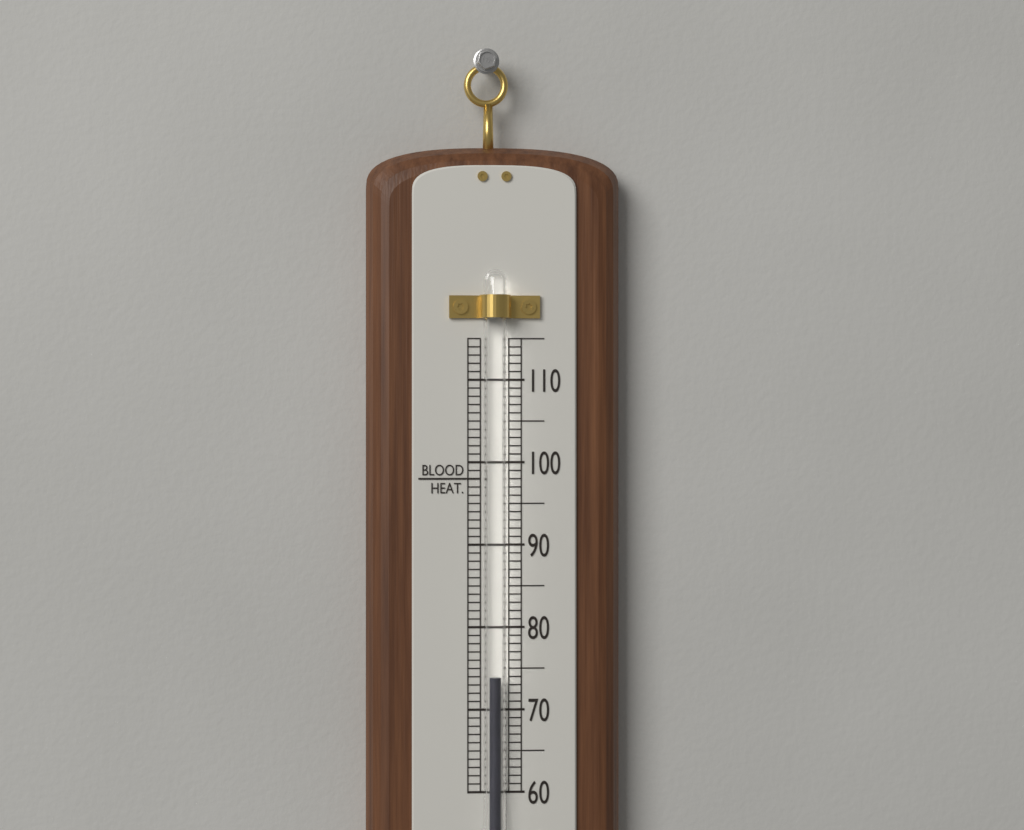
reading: 74 (no unit)
